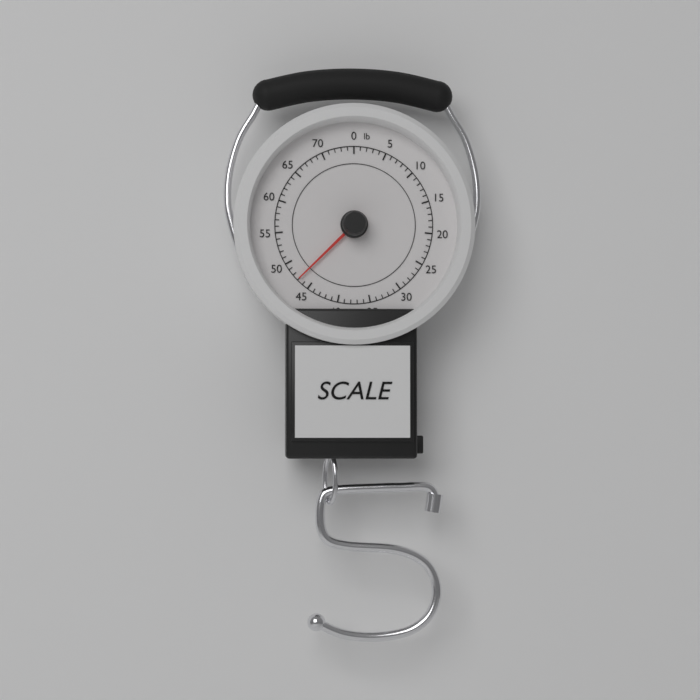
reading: 47 lb
